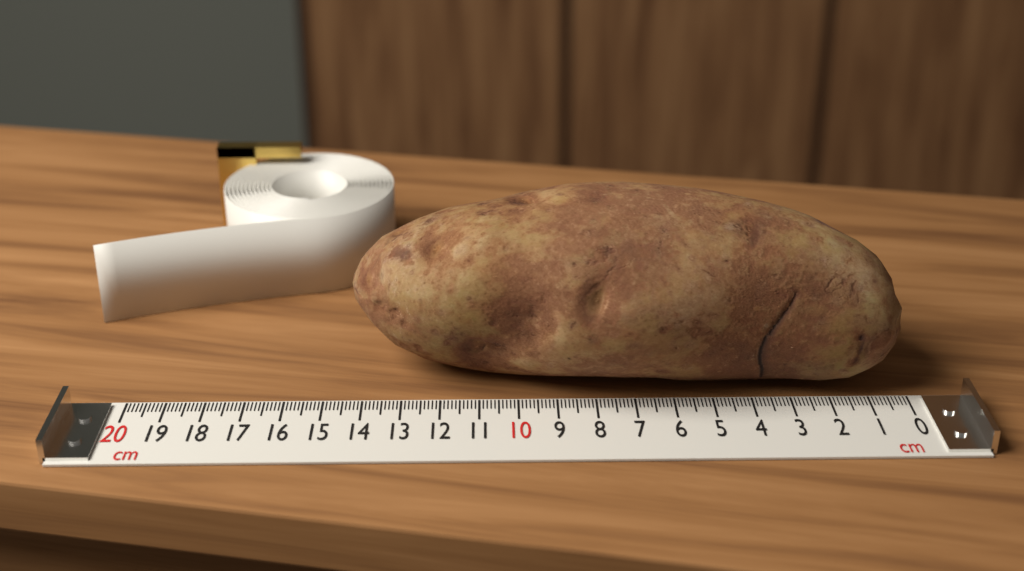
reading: 14.3 cm
